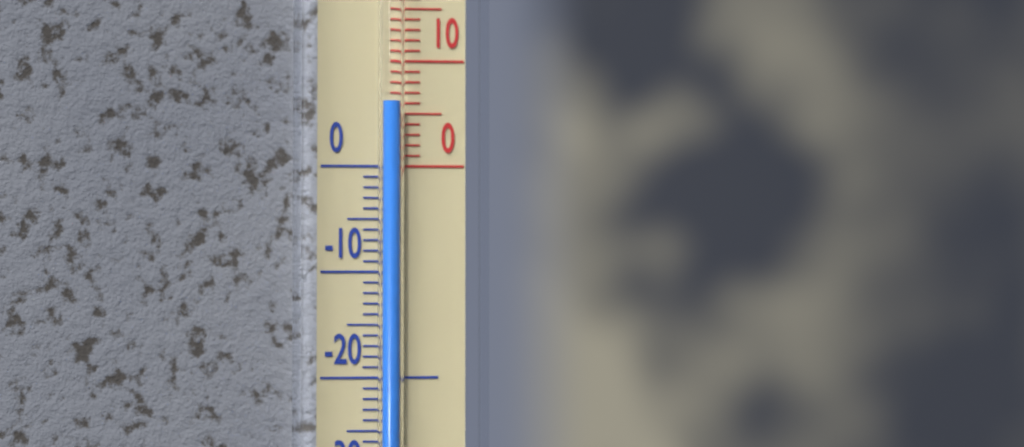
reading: 6 °C
